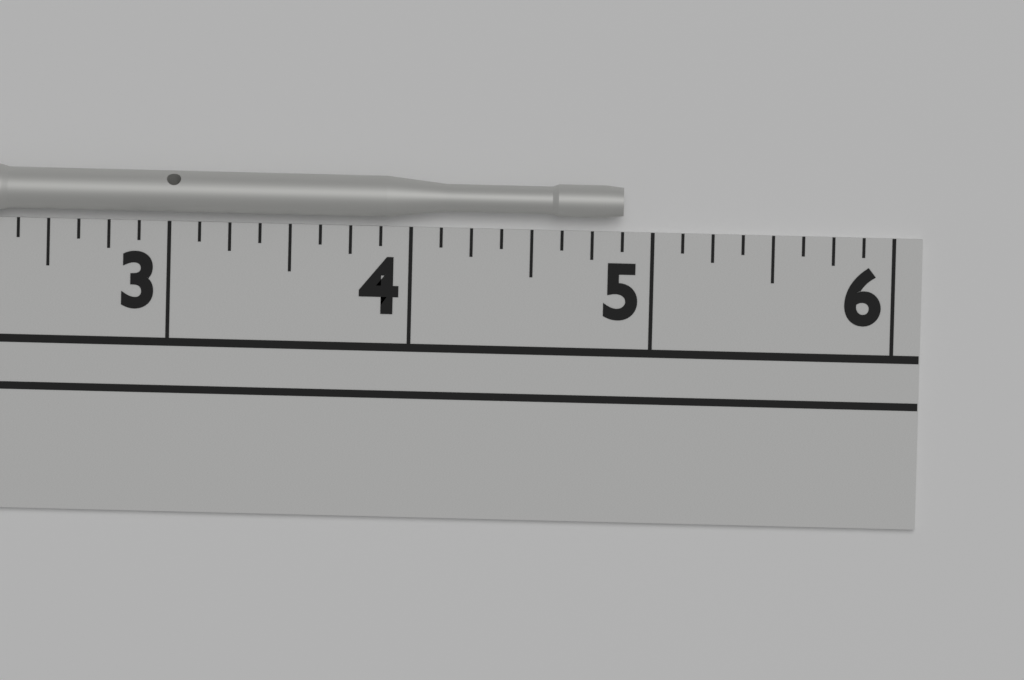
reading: 4.875 in
